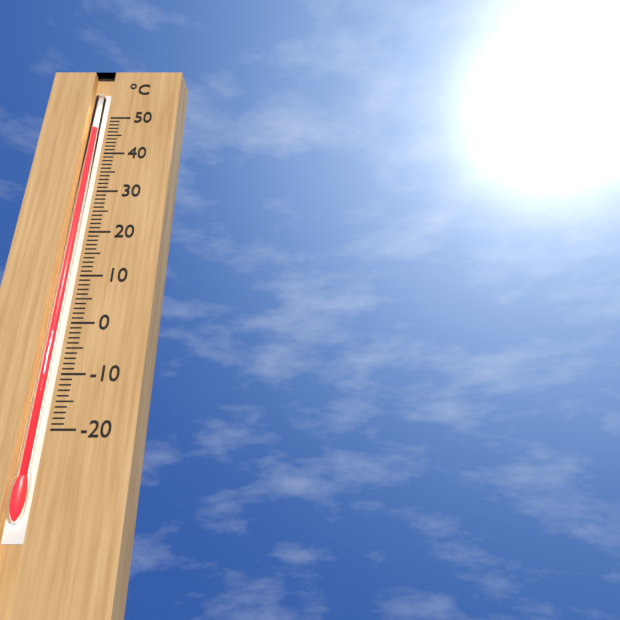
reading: 47 °C
